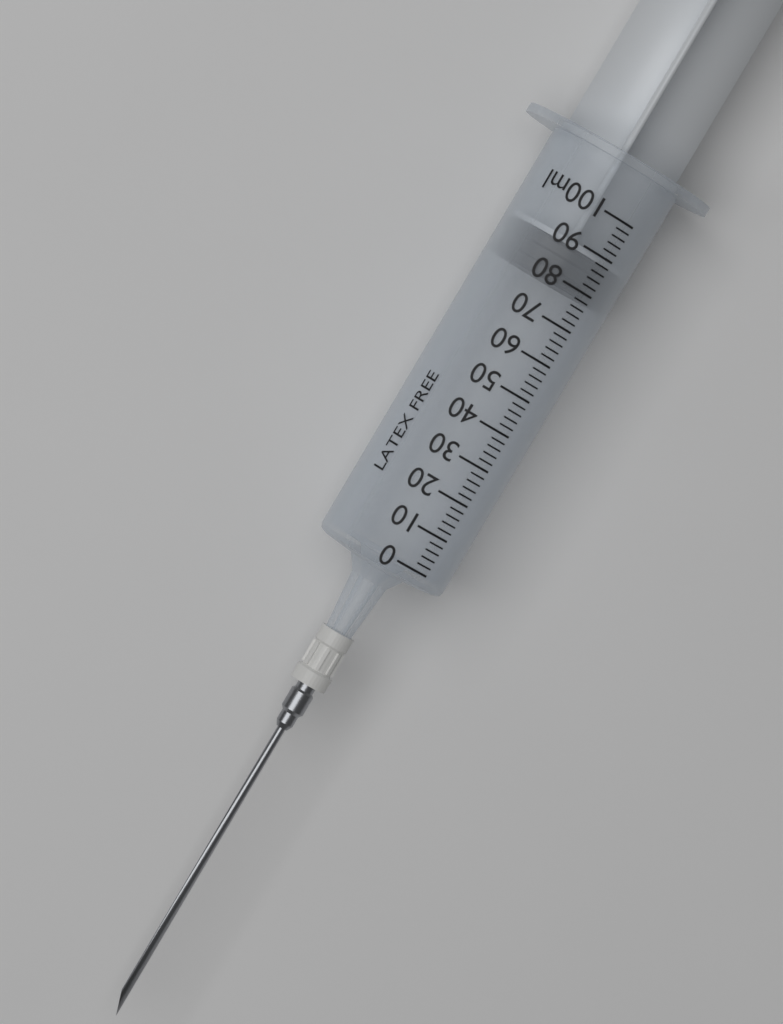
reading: 78 ml
